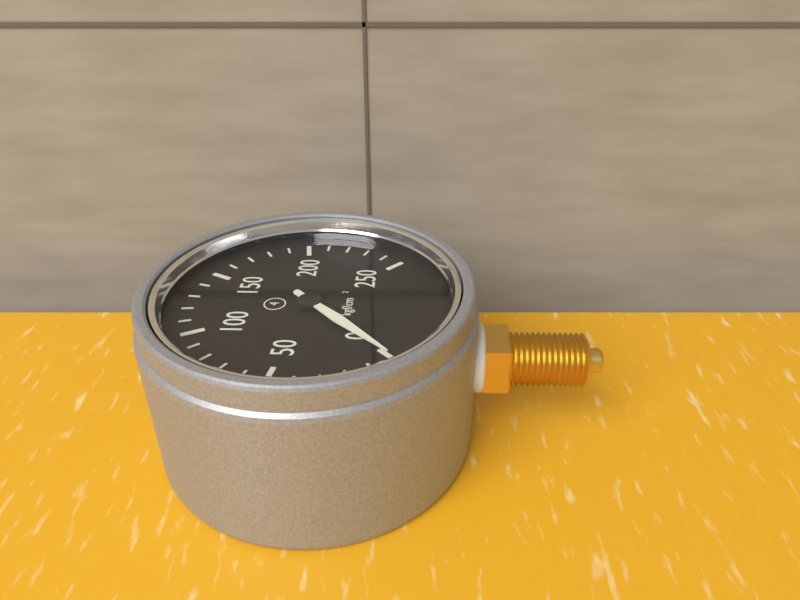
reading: 0 kgf/cm²
